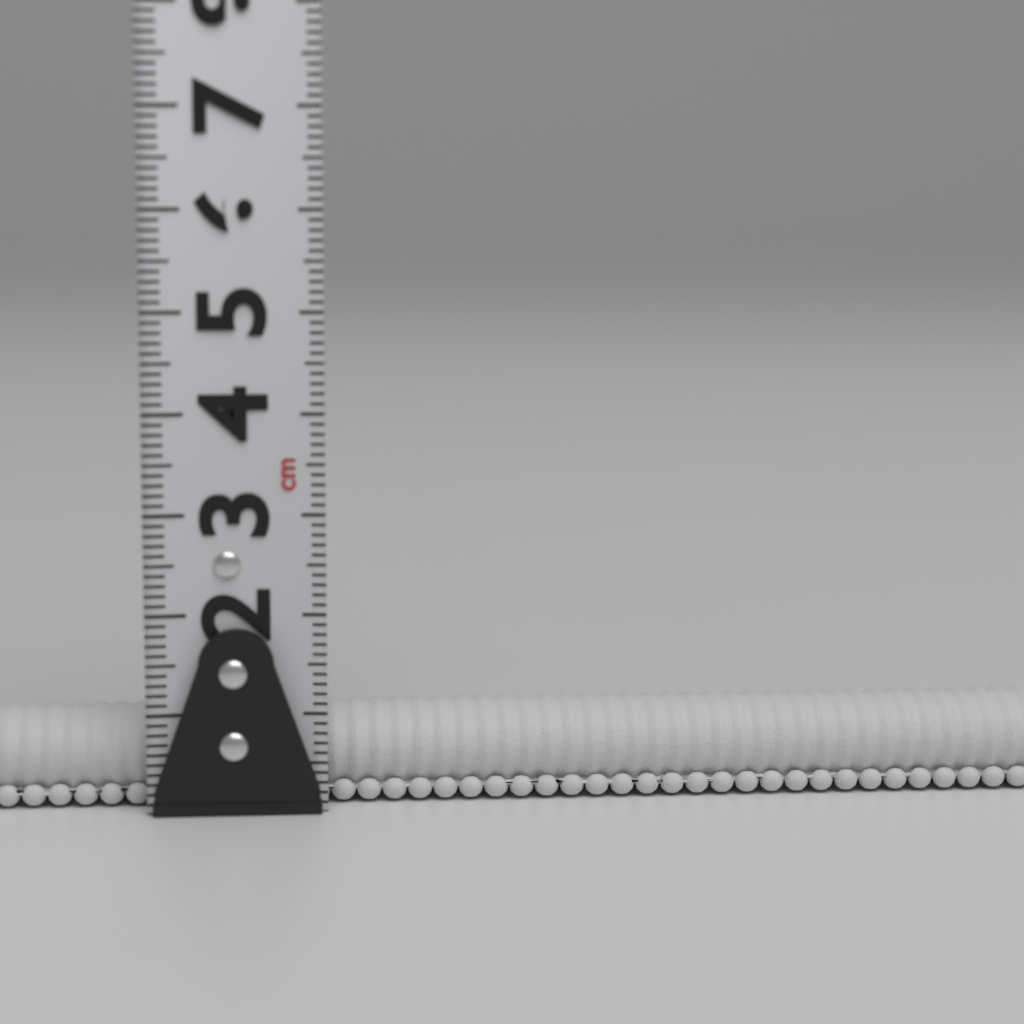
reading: 0.2 cm
